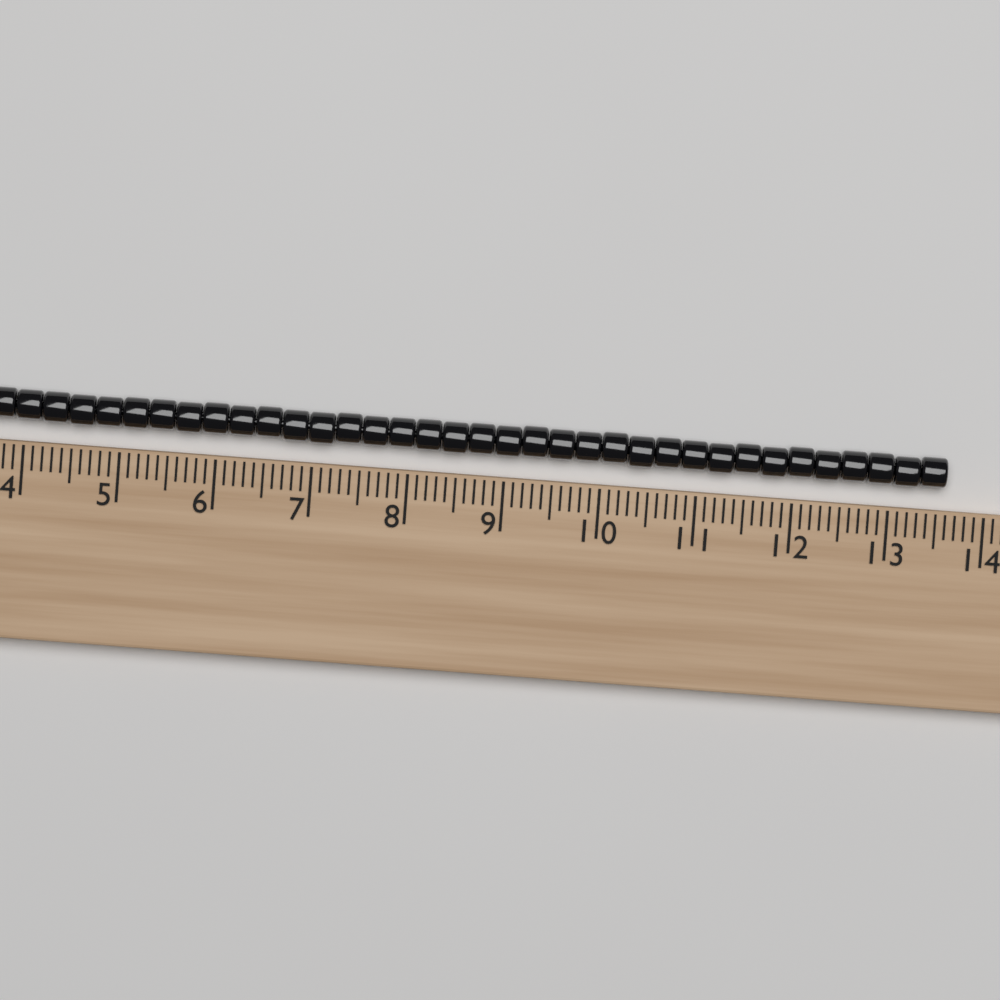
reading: 13.6 (no unit)
